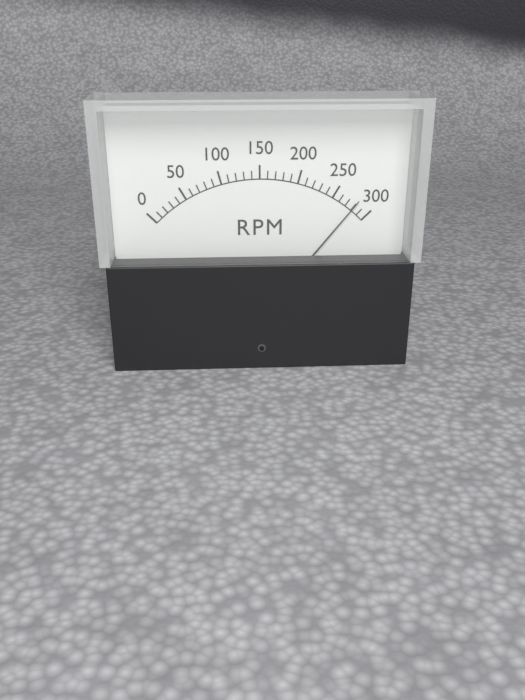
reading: 280 RPM
